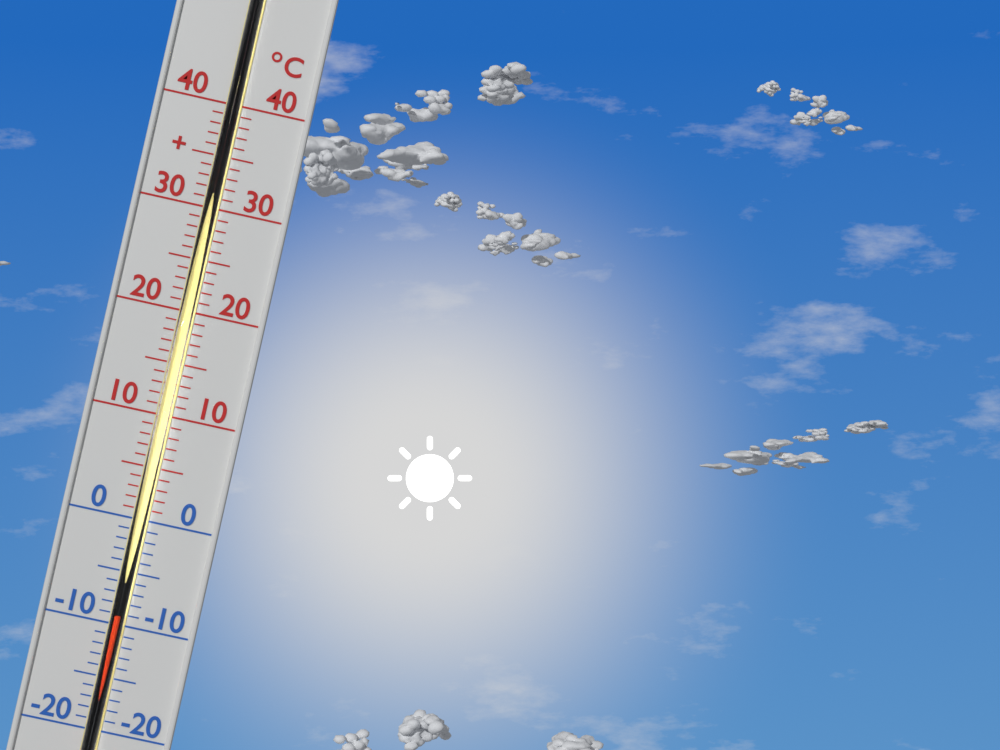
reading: -9 °C
